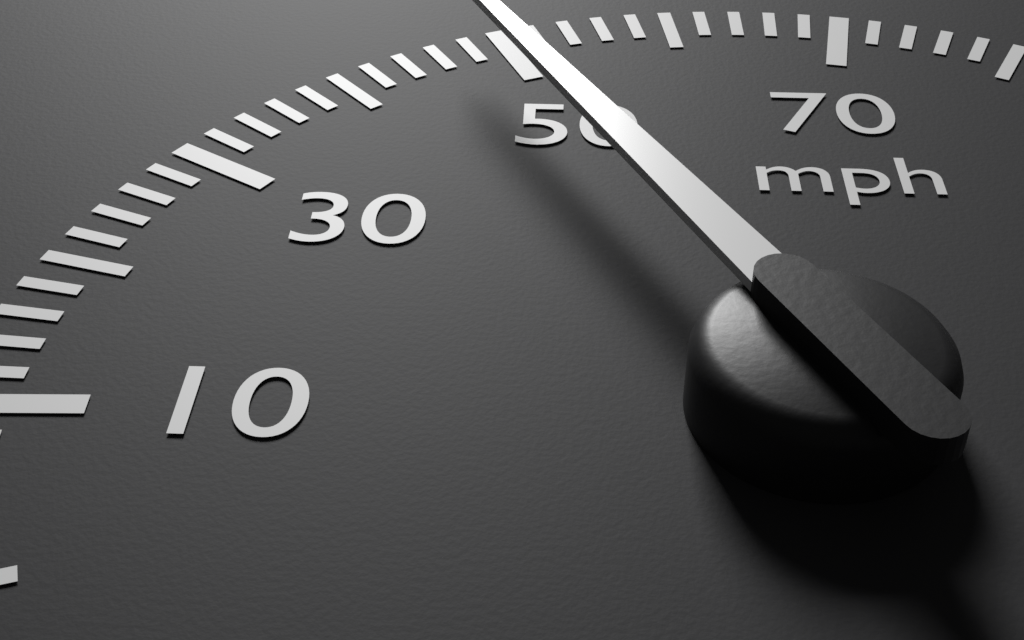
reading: 48 mph
